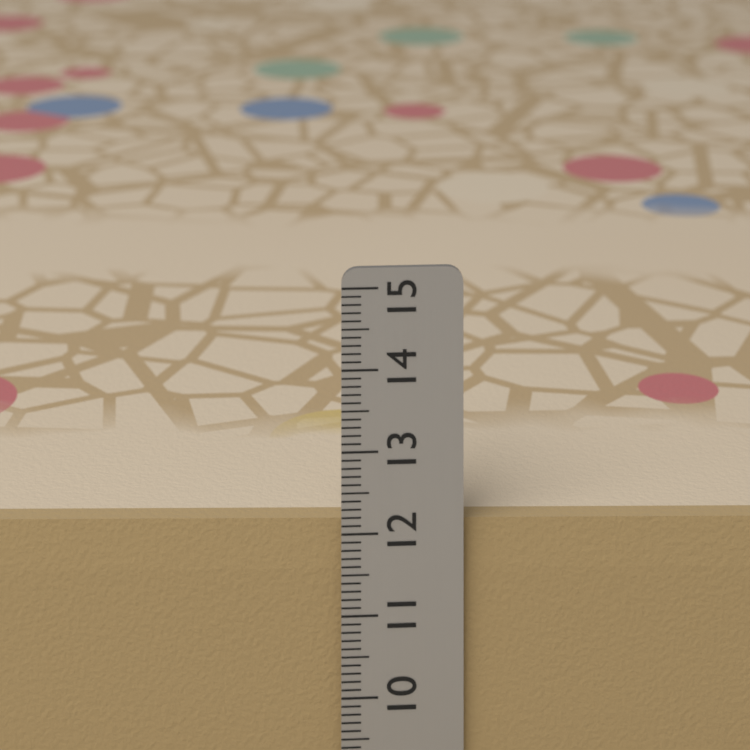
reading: 12.1 cm
